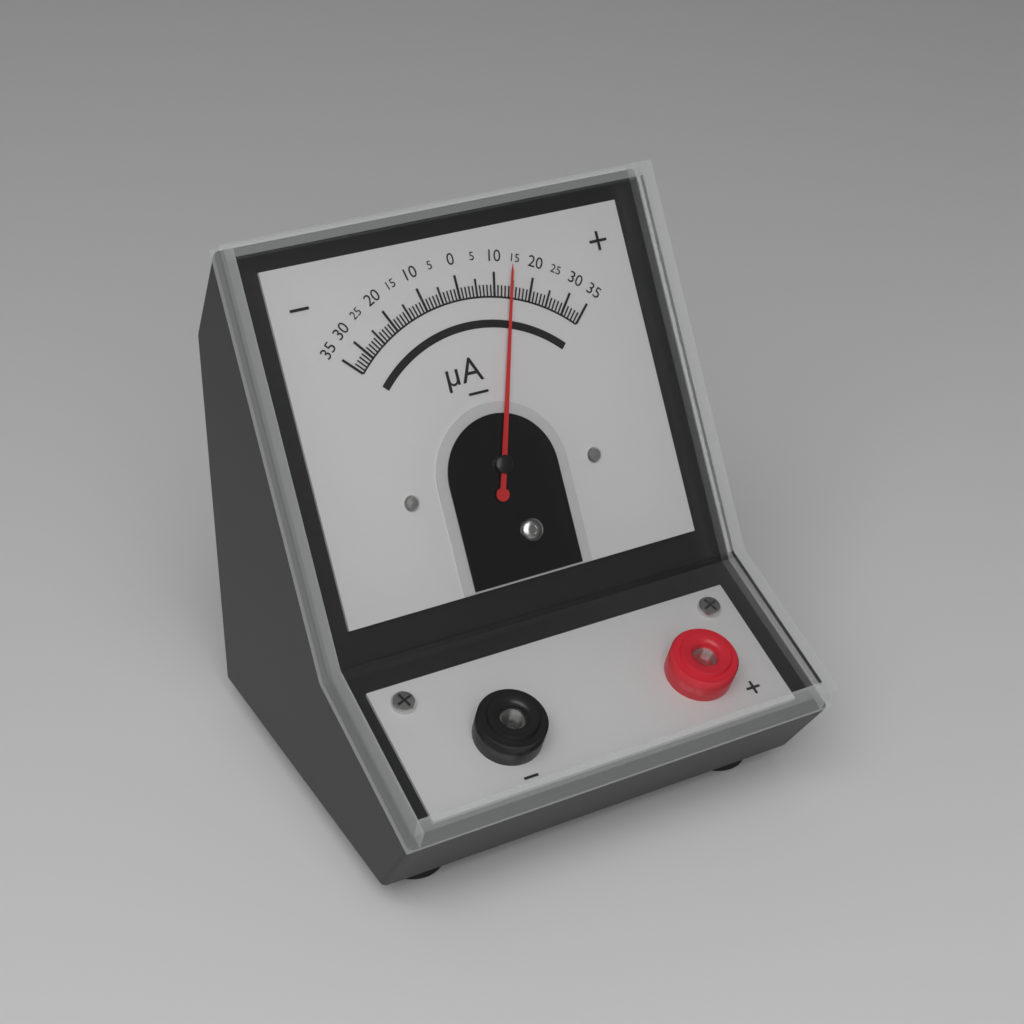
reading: 14 µA
